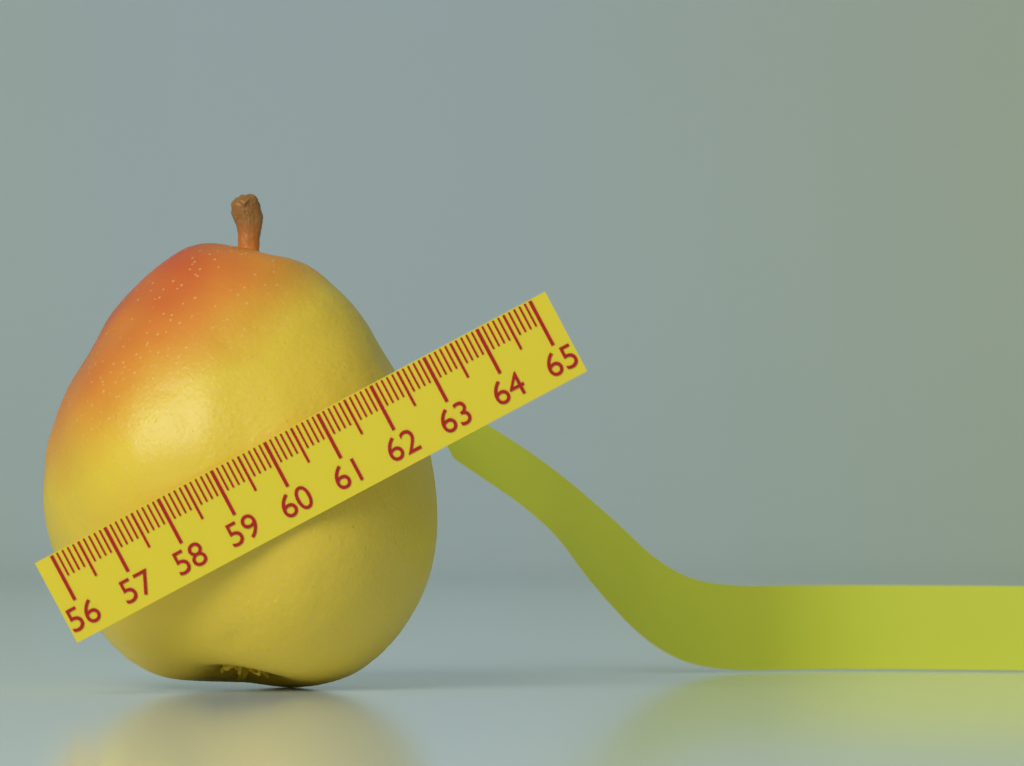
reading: 62.6 (no unit)
